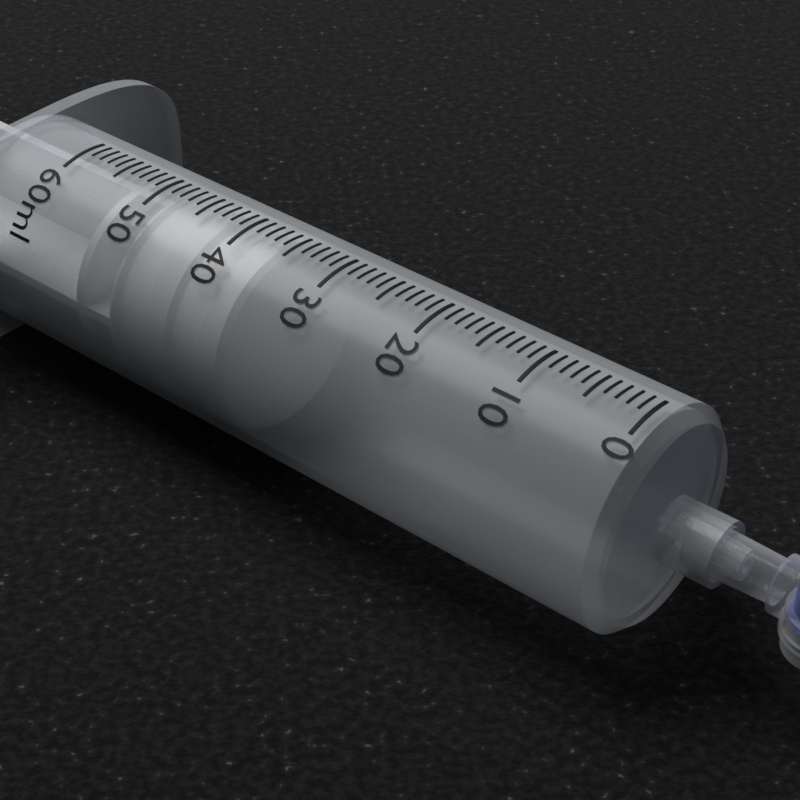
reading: 36 ml
